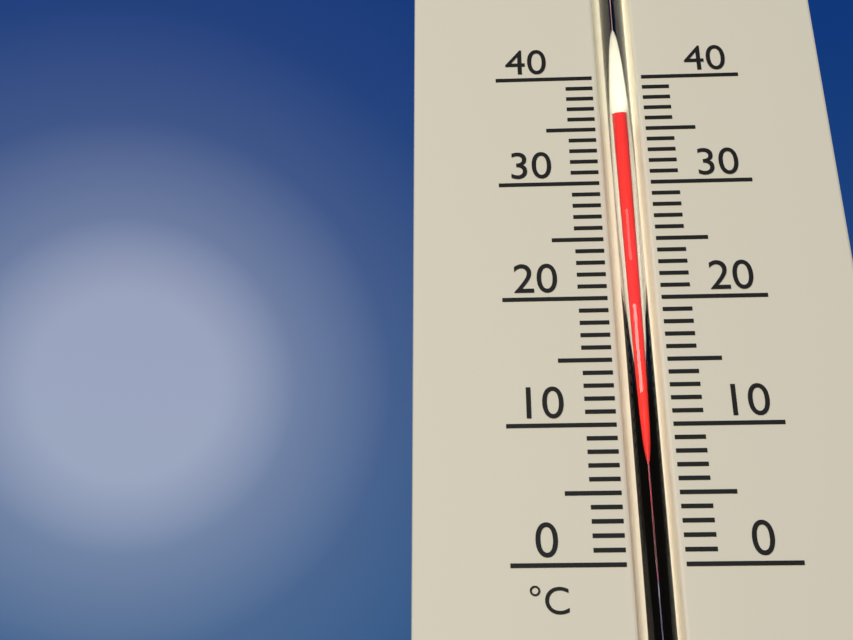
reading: 36 °C
